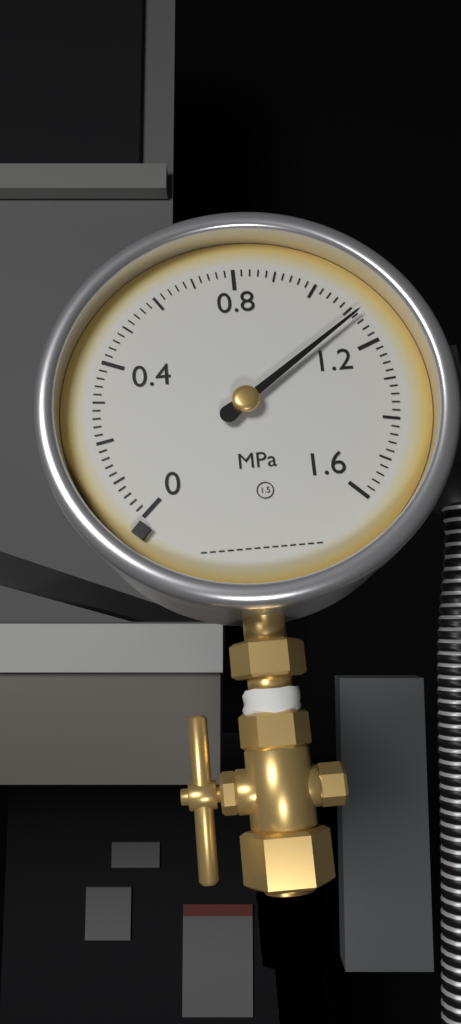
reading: 1.12 MPa
